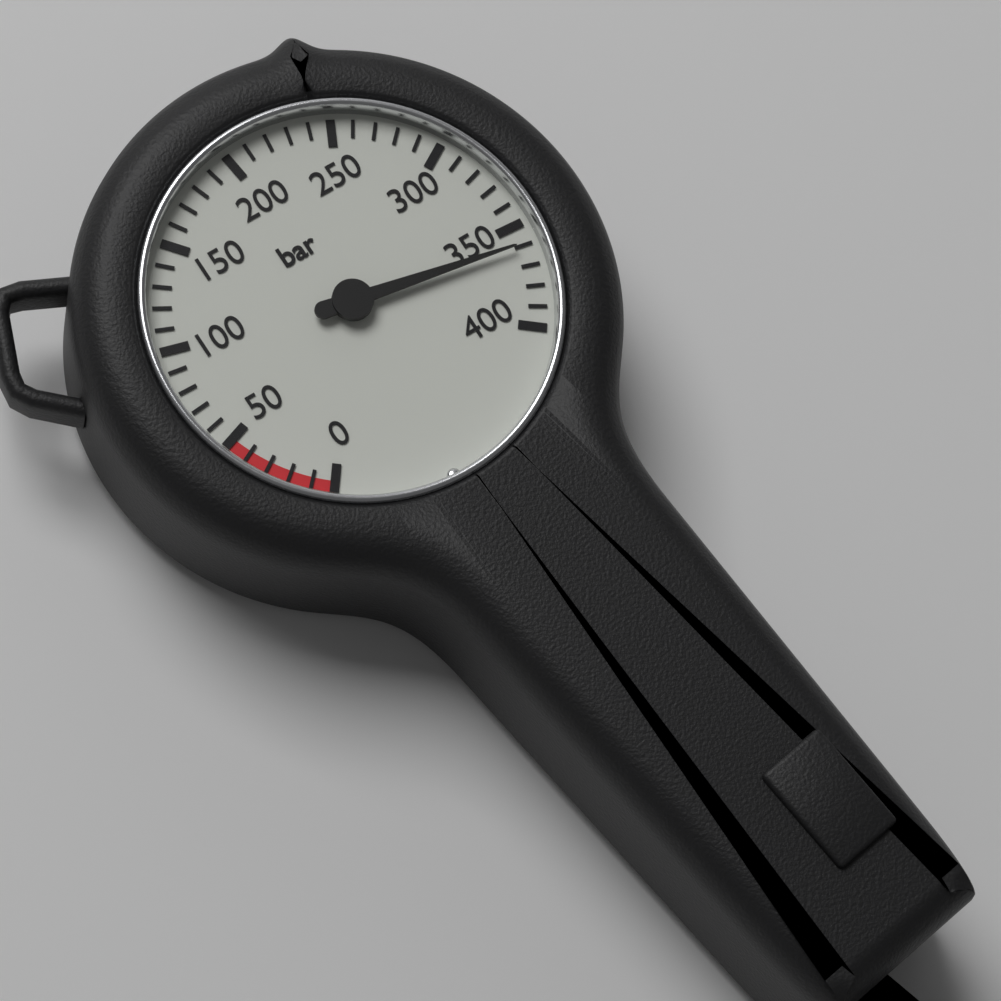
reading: 360 bar
